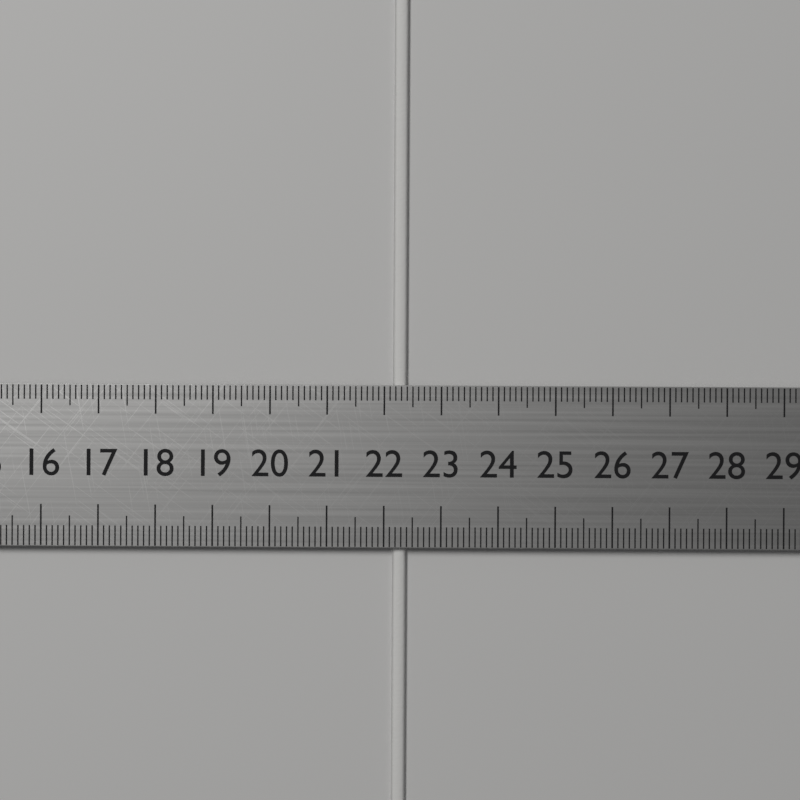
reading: 22.4 cm
